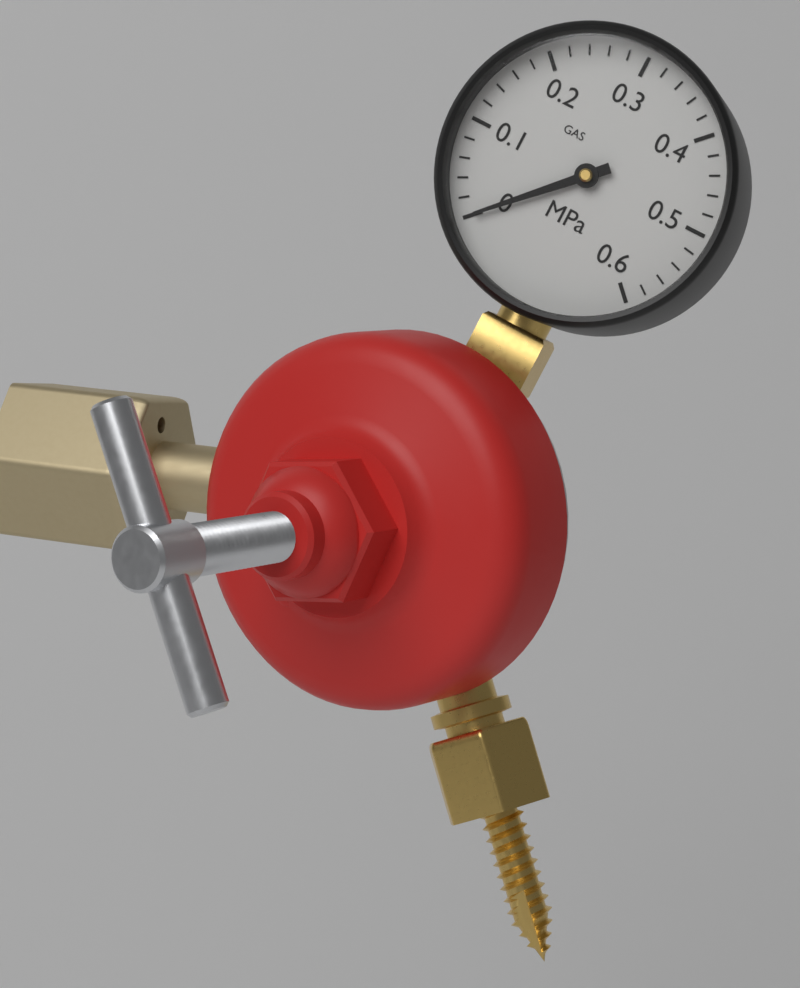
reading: 0.00 MPa
